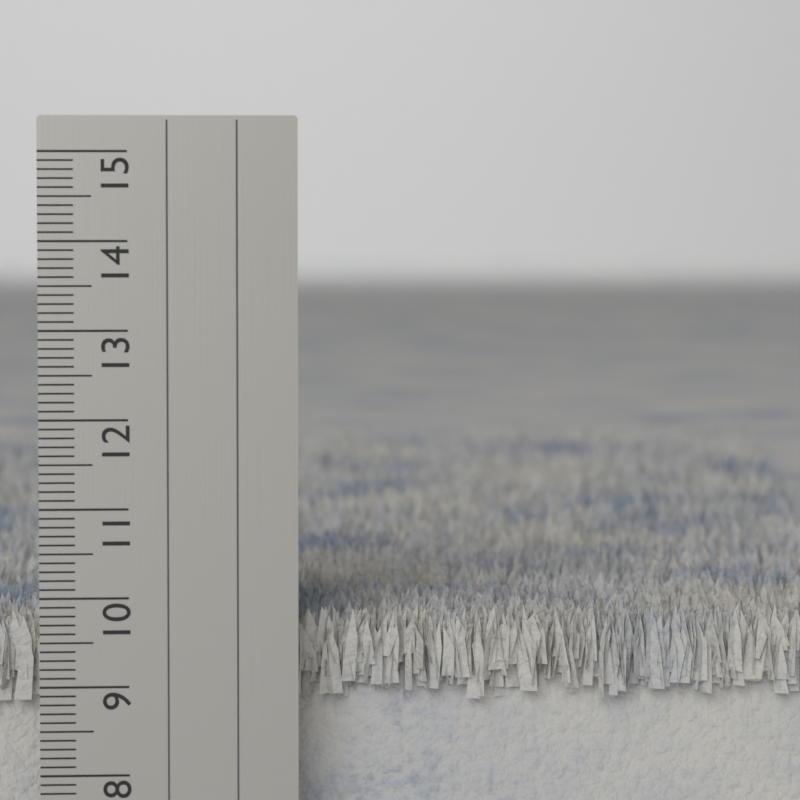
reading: 9.8 cm
